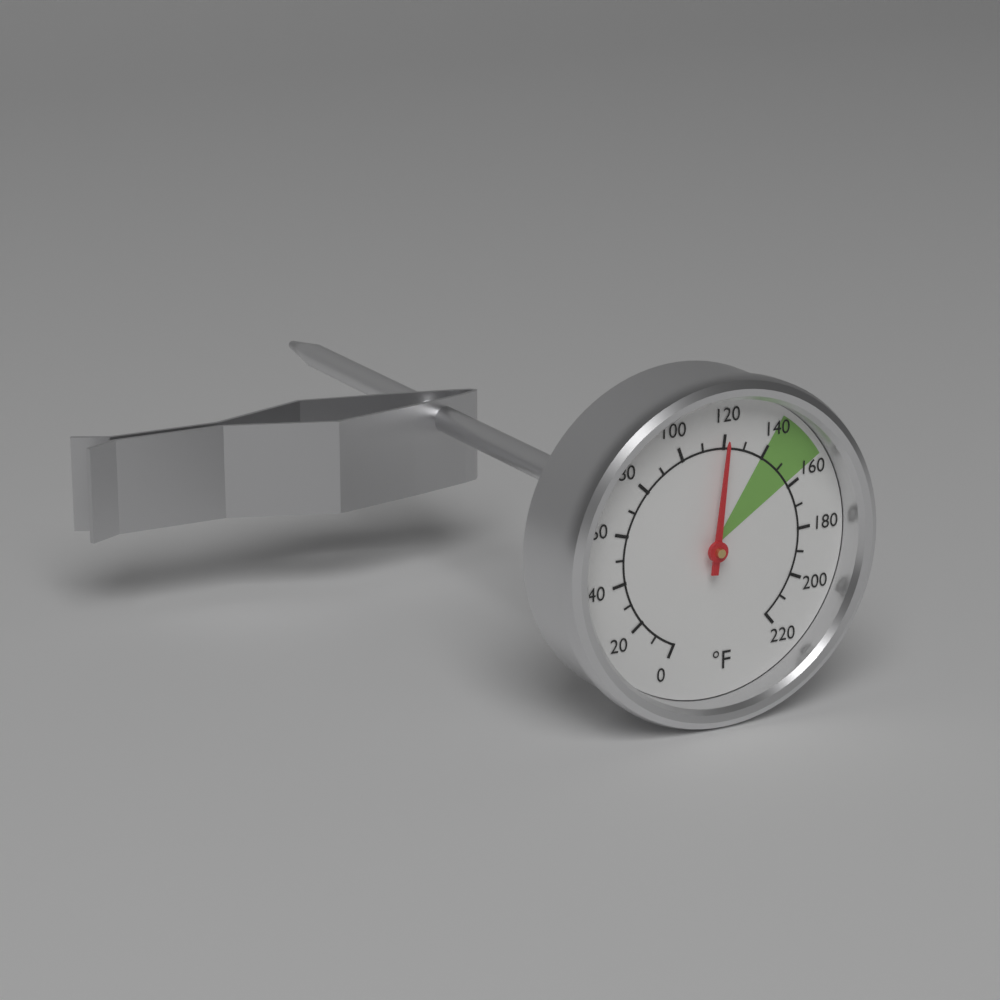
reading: 120 °F
